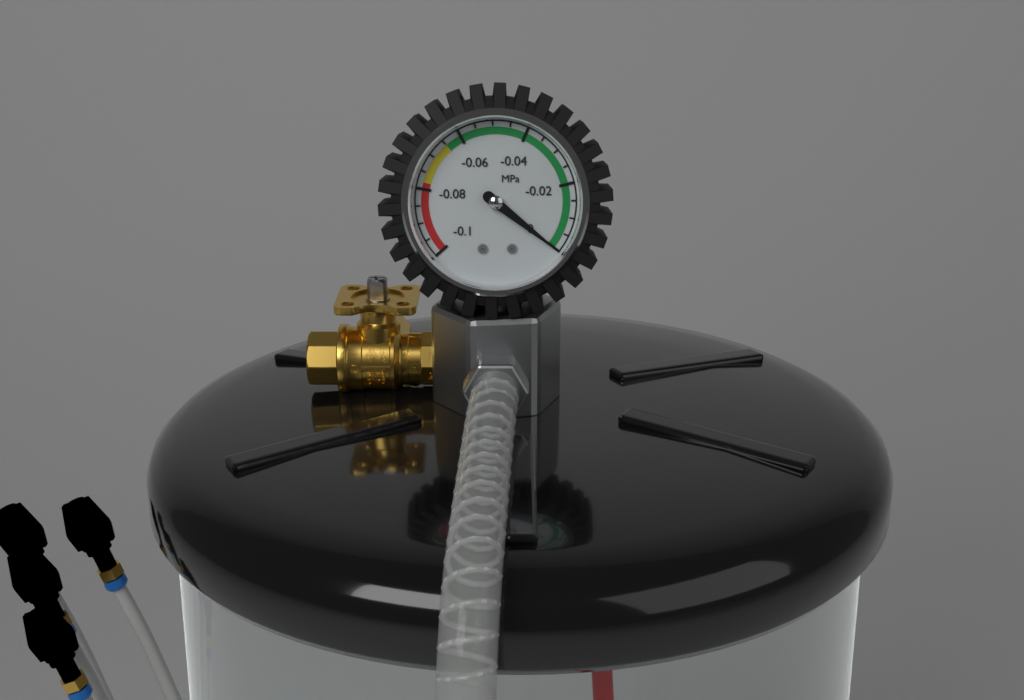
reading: 0.000 MPa
